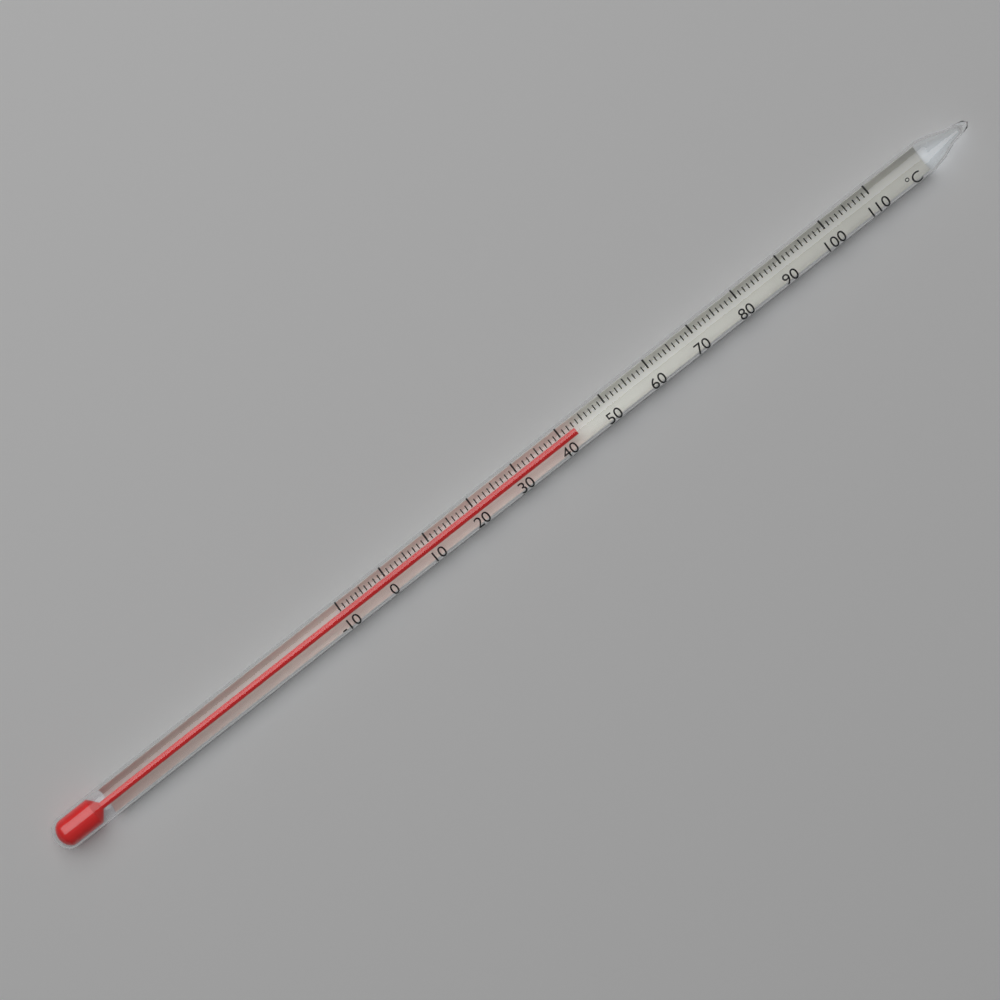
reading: 43 °C
